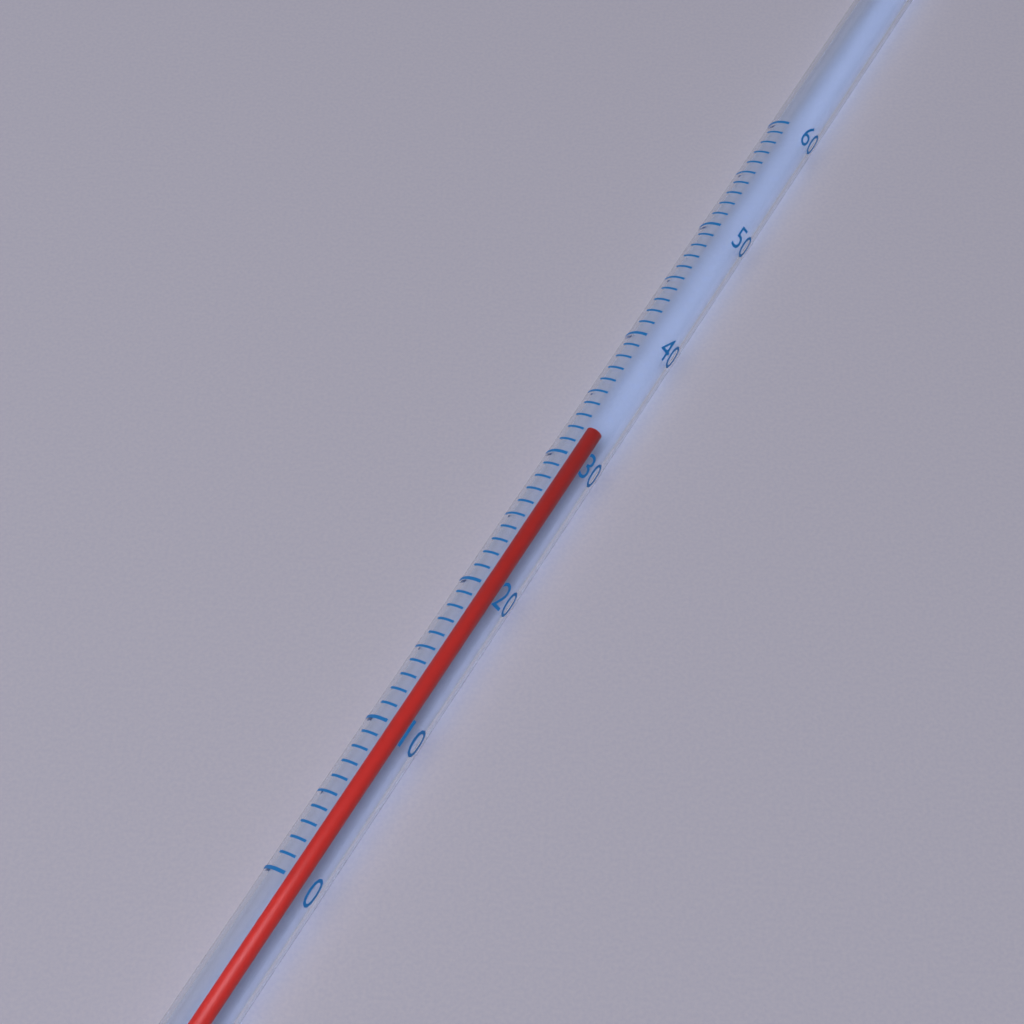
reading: 33 (no unit)
